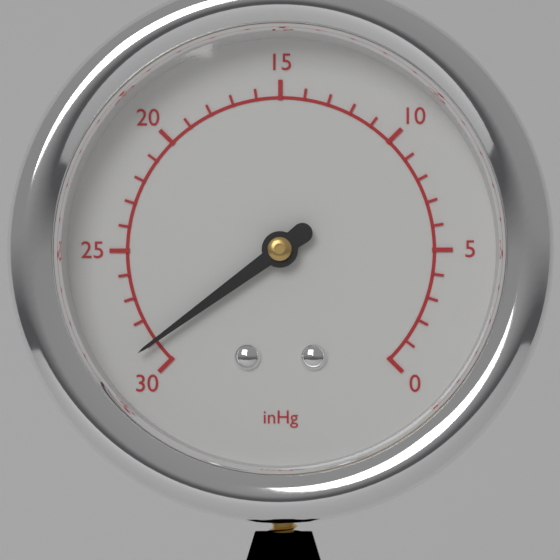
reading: 29 inHg
